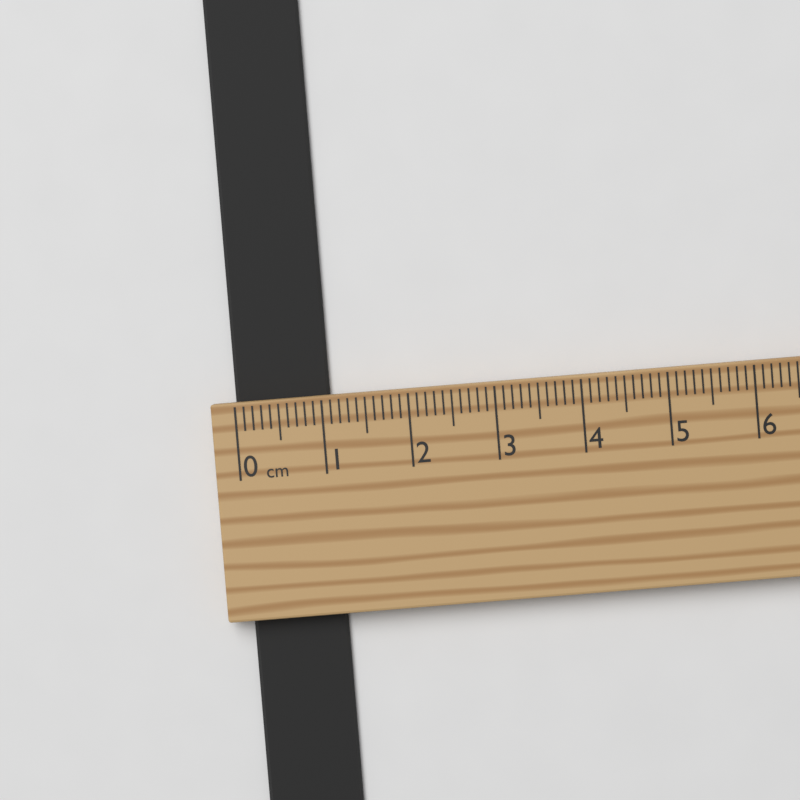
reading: 1.1 cm
